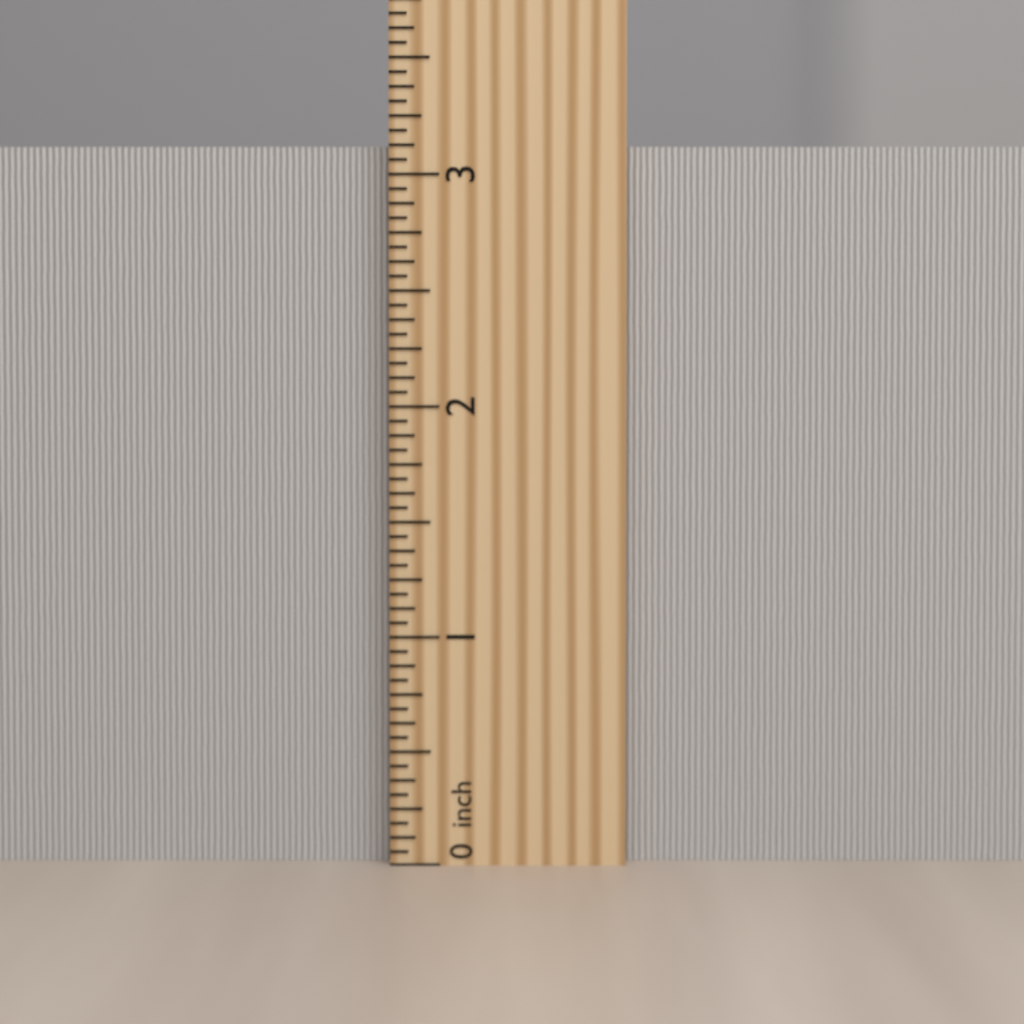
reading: 3.1250 inch
